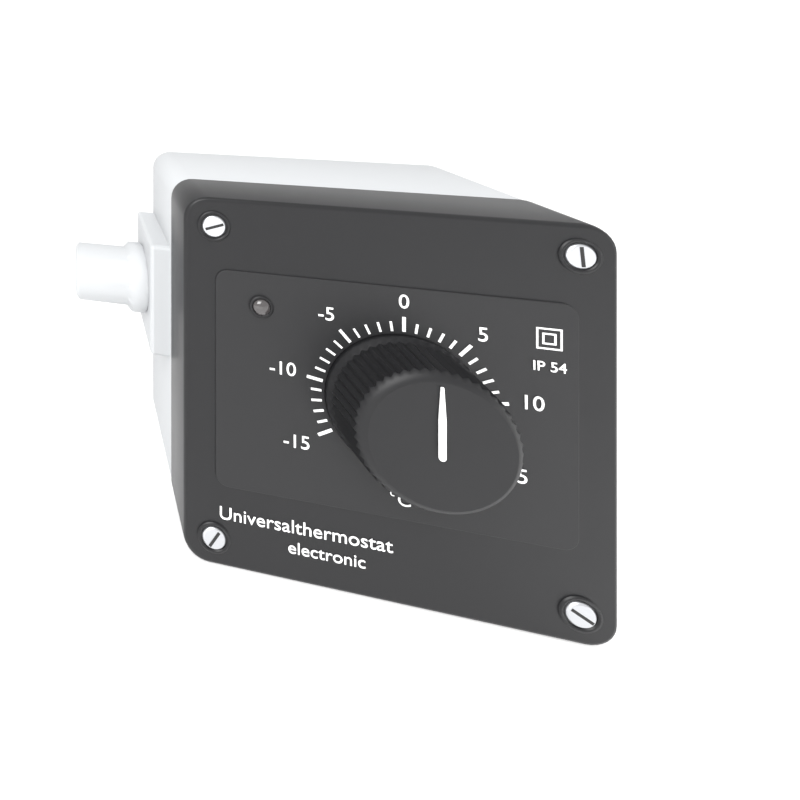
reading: 0 °C
